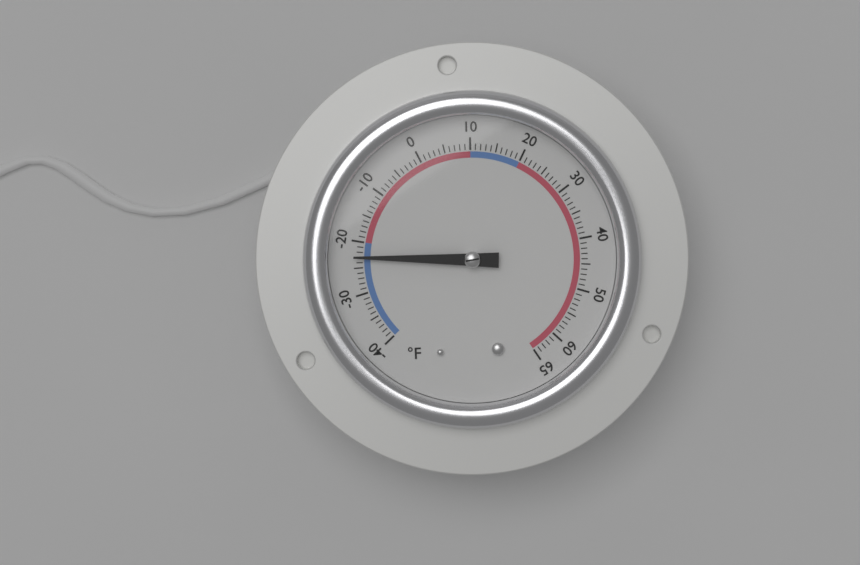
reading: -23 °F
